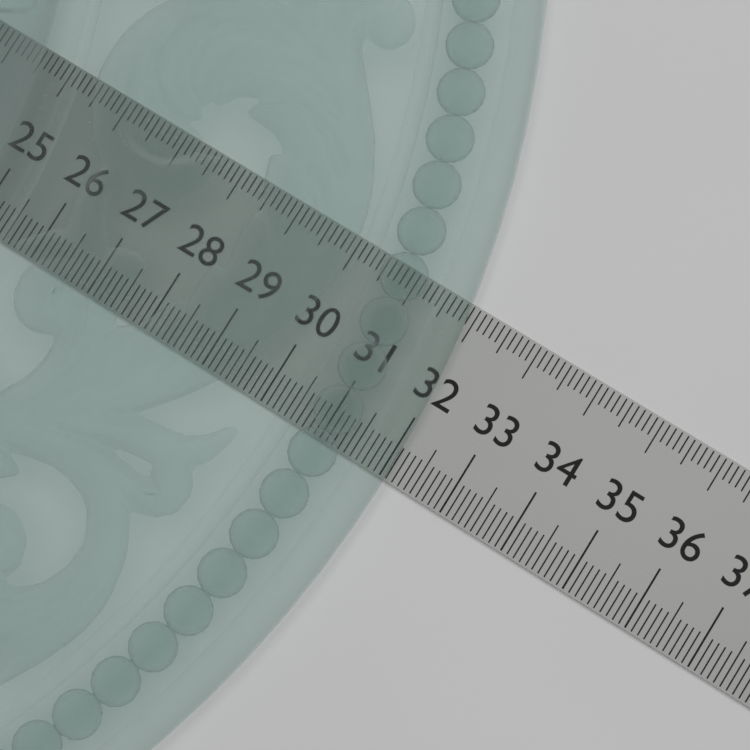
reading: 32.1 (no unit)
